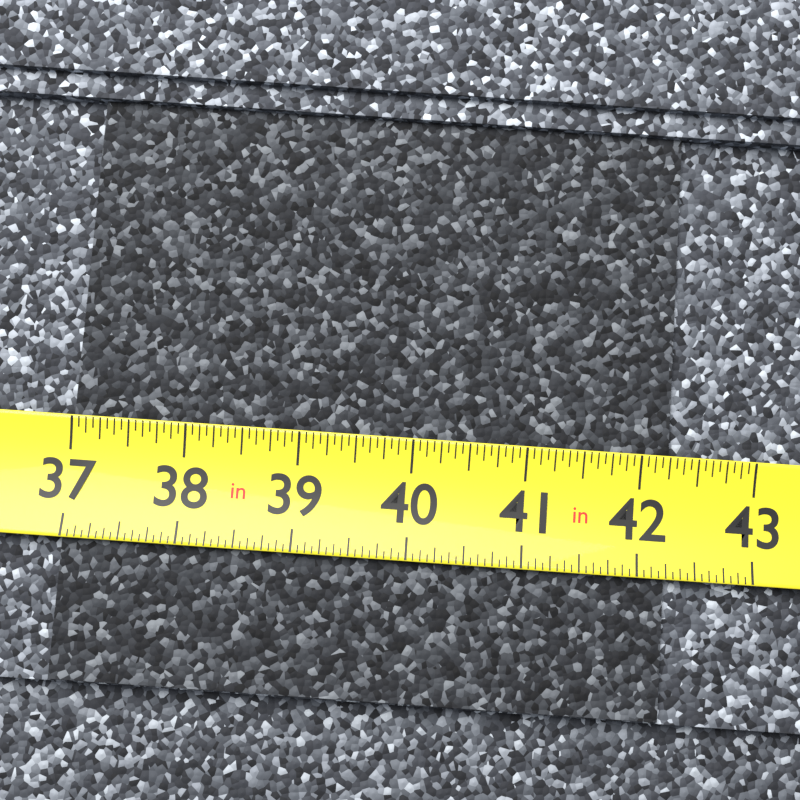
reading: 42.2500 in
